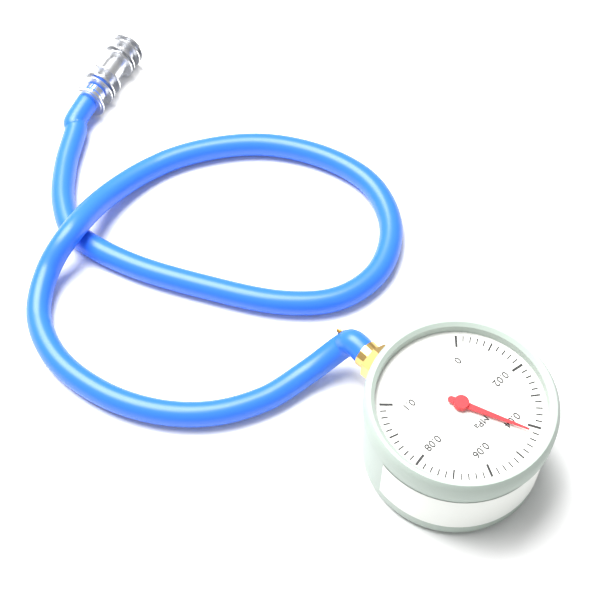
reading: 0.042 MPa
